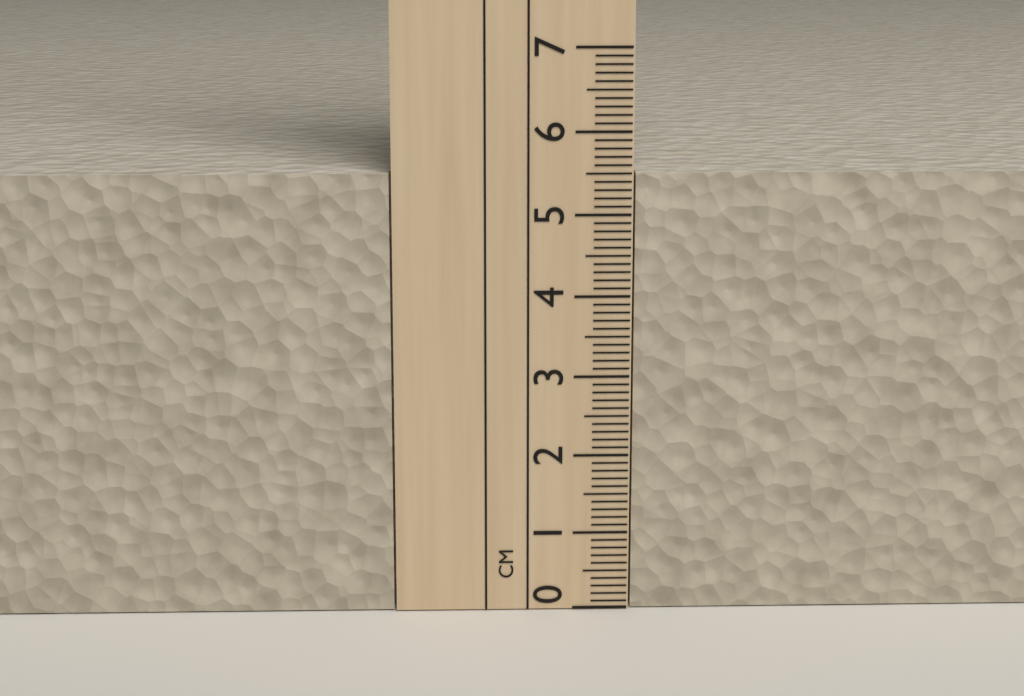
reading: 5.5 cm
